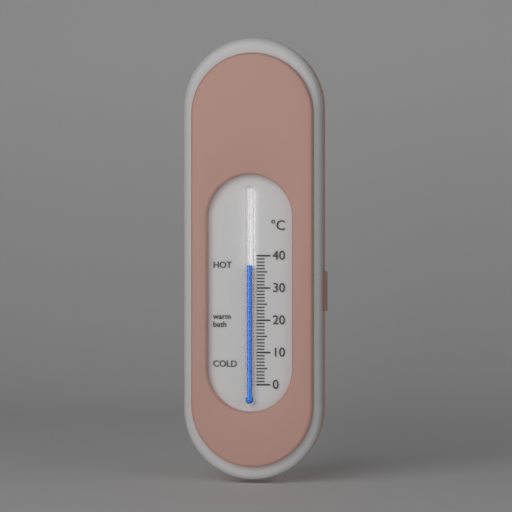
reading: 37 °C
